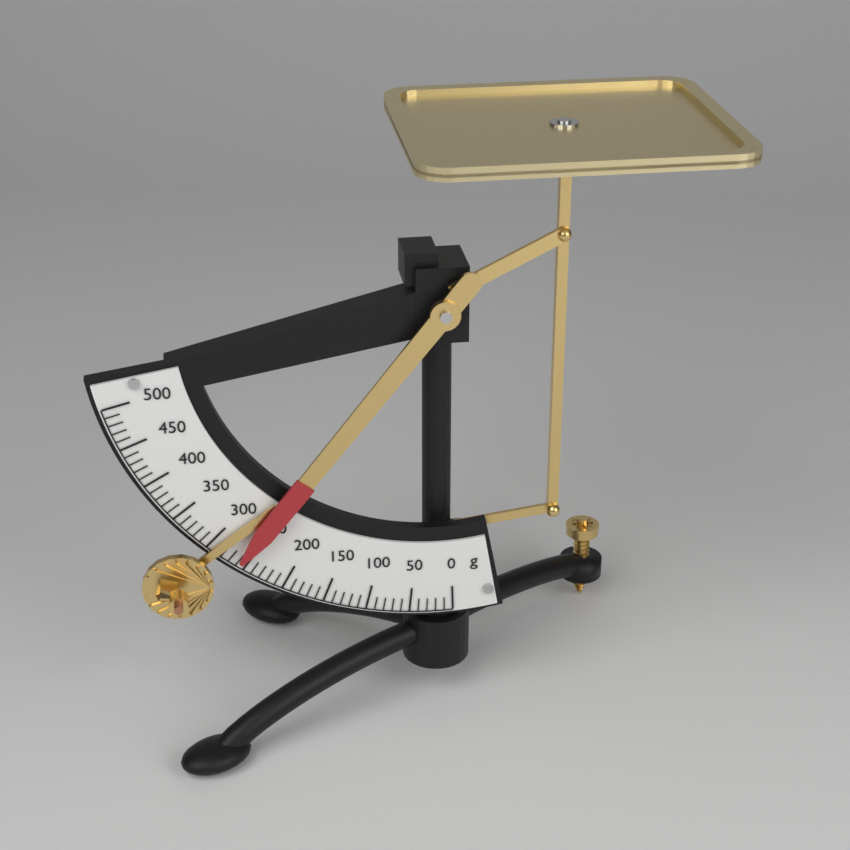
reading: 260 g
